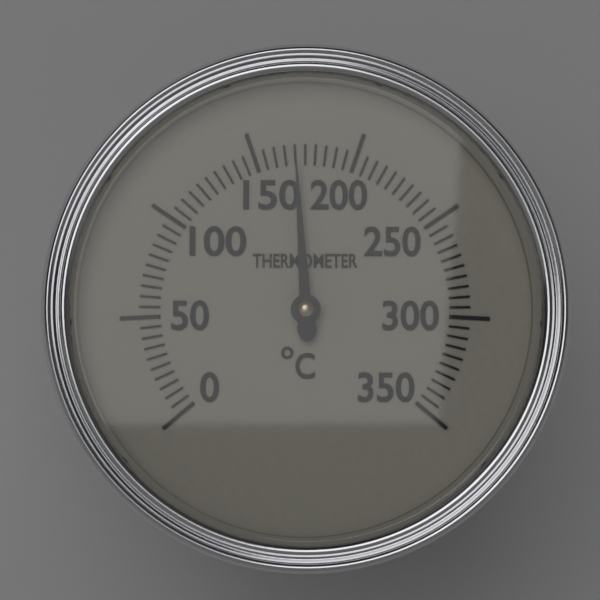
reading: 170 °C
